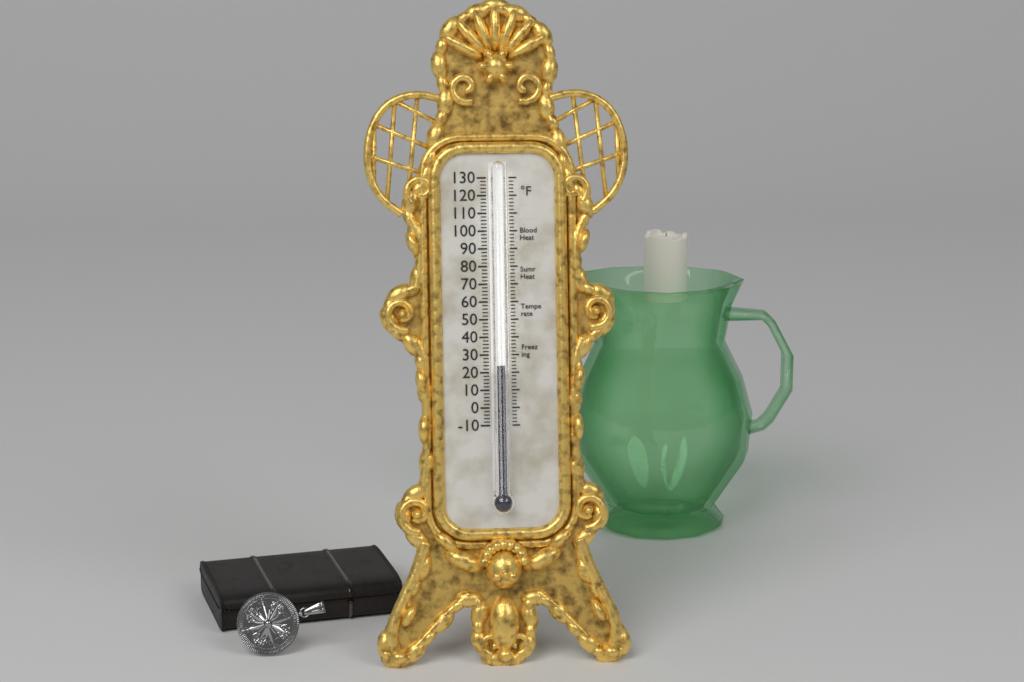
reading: 24 °F
